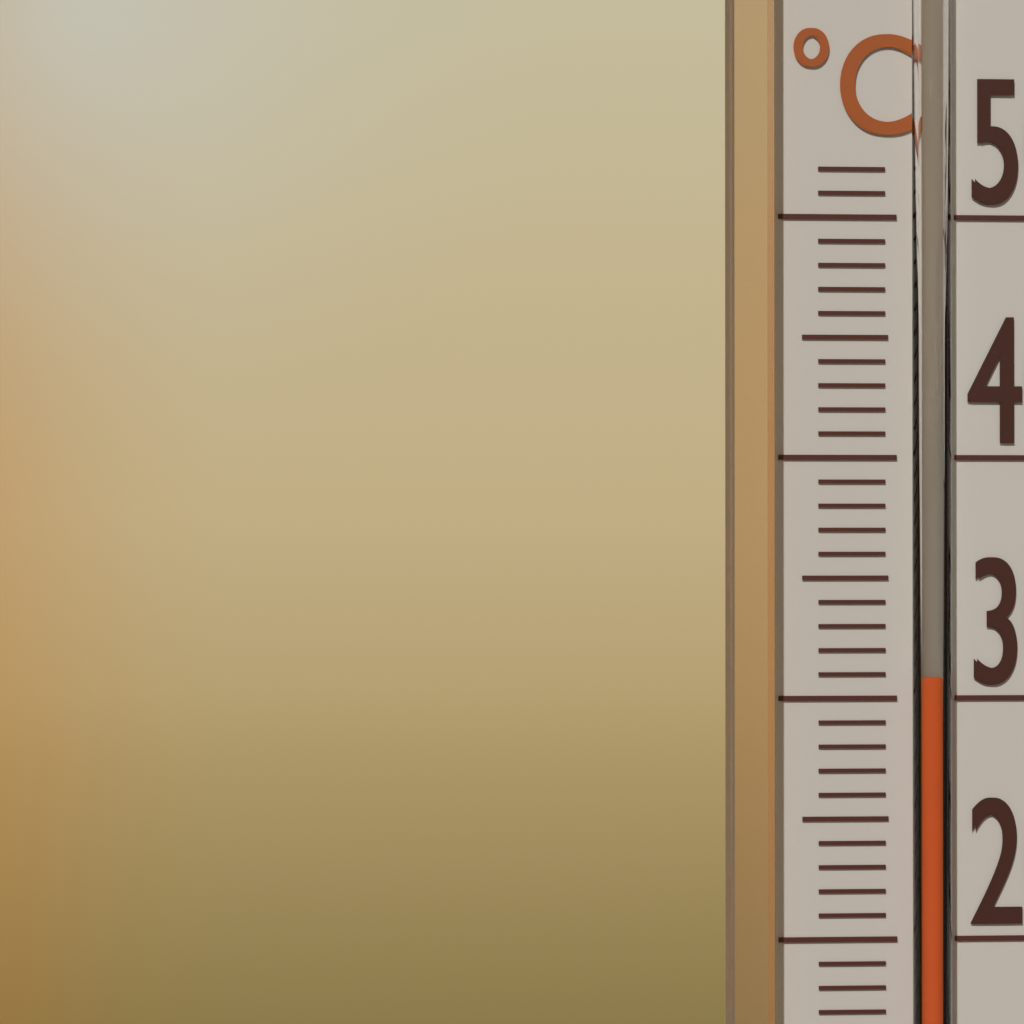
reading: 31 °C
